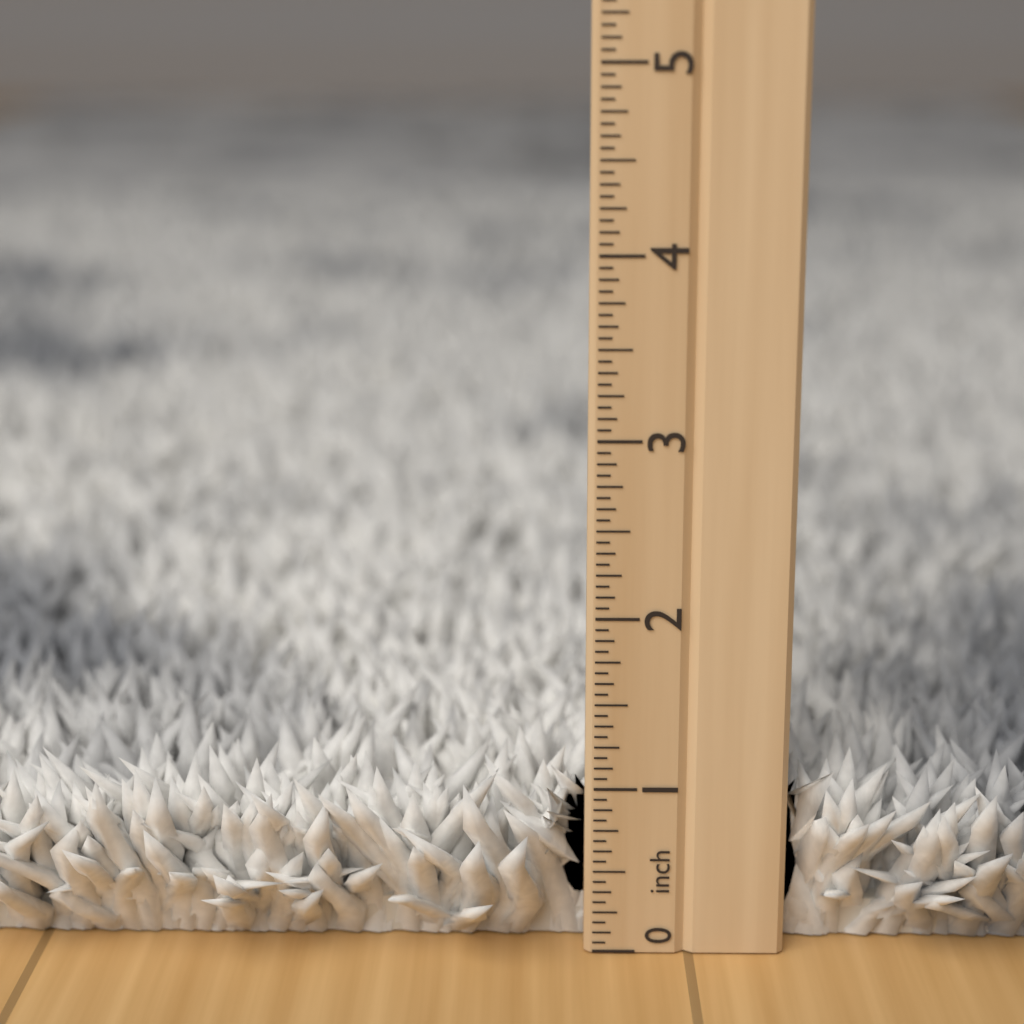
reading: 1.1875 inch
